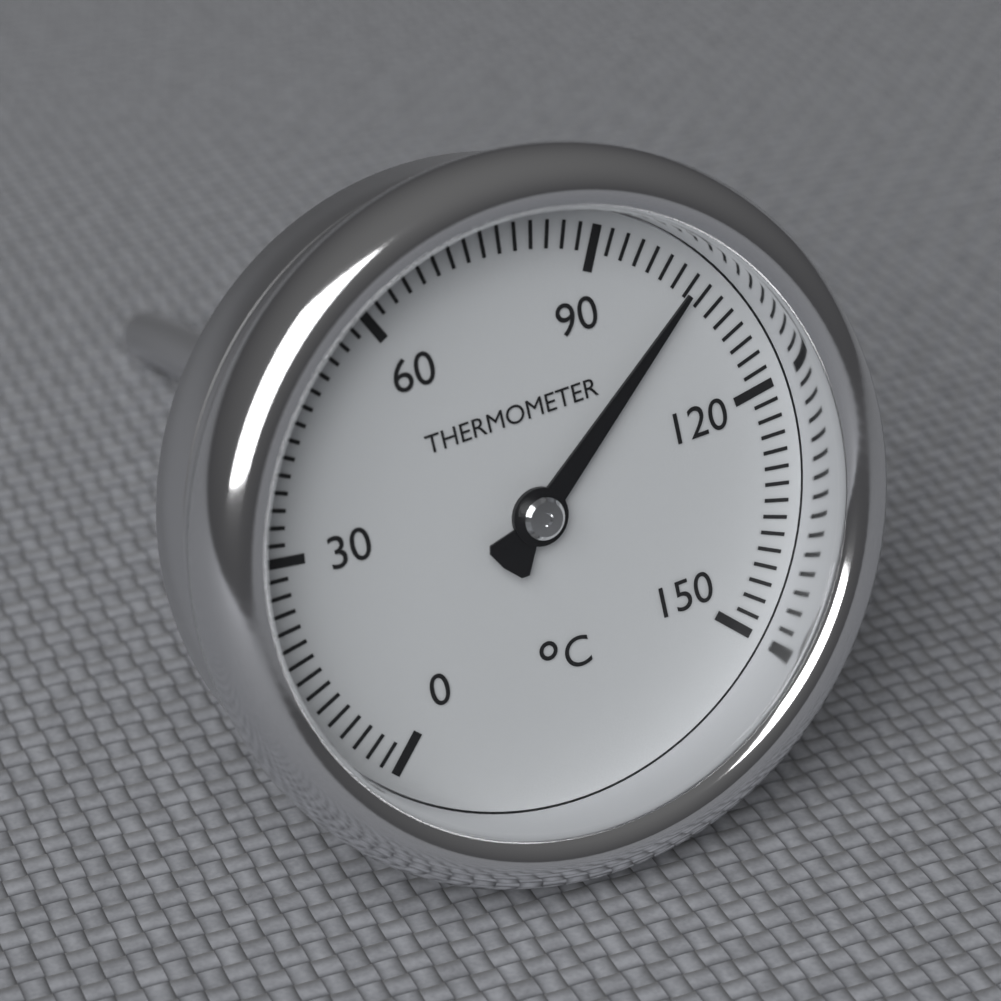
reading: 104 °C
